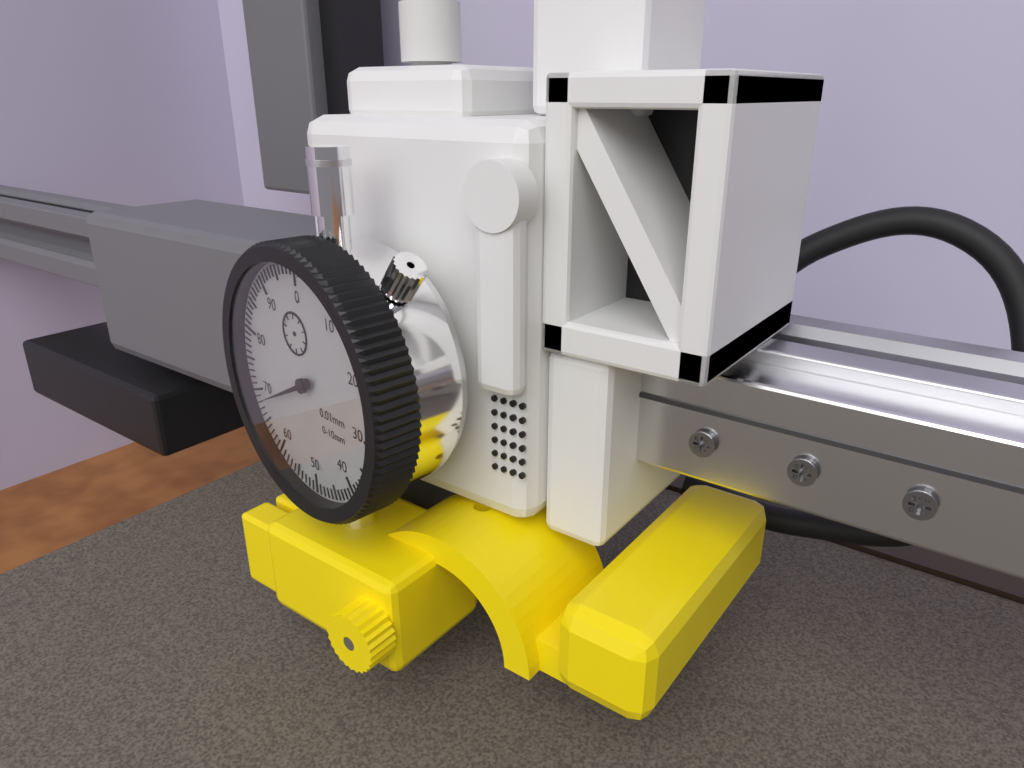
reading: 68 0.01mm
